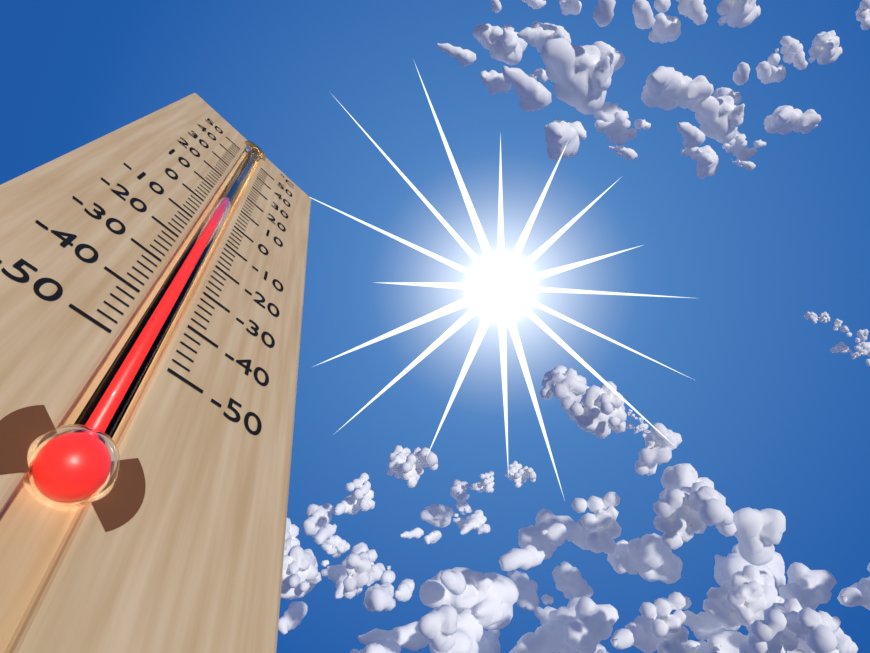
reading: 22 °C
